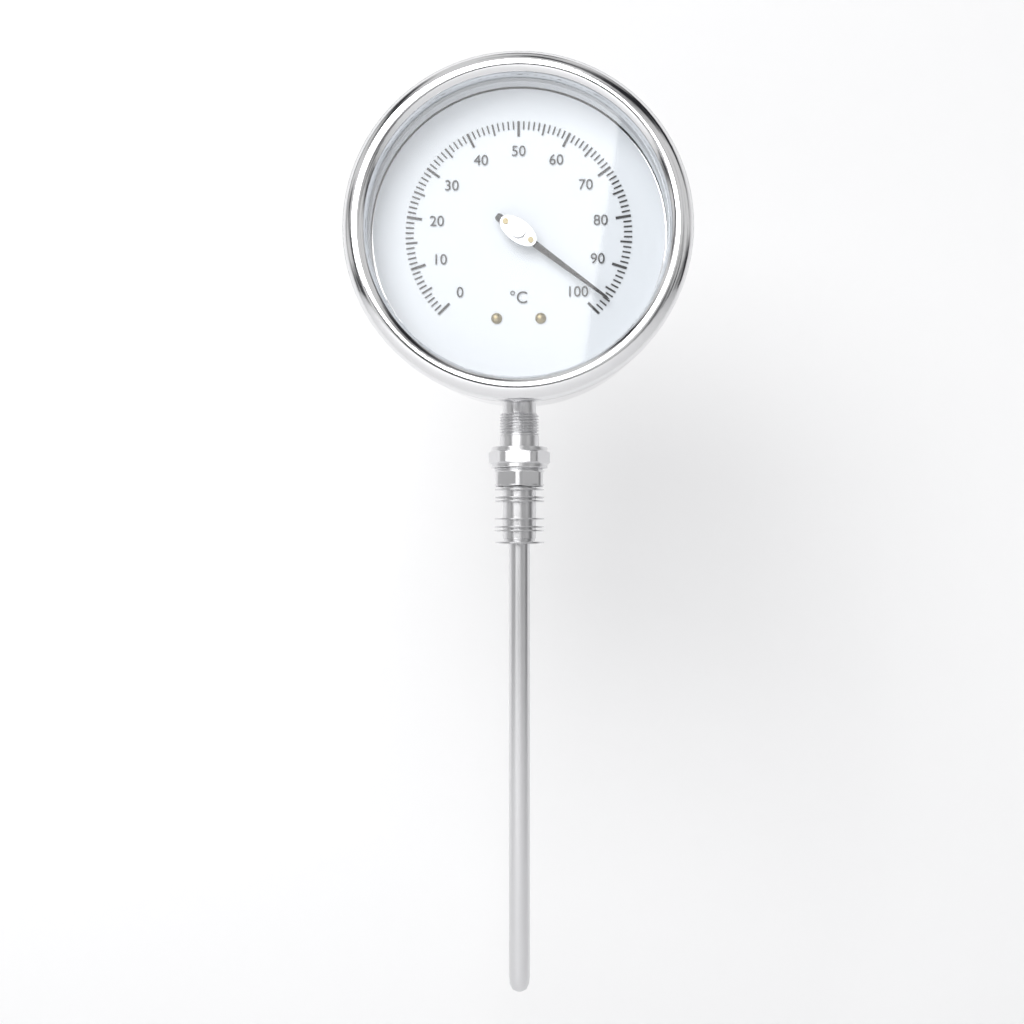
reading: 97 °C
